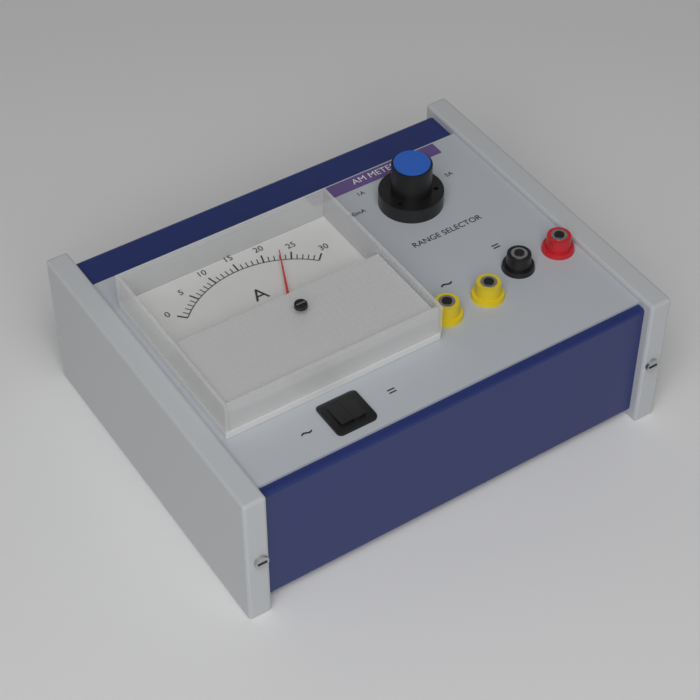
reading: 23 A
